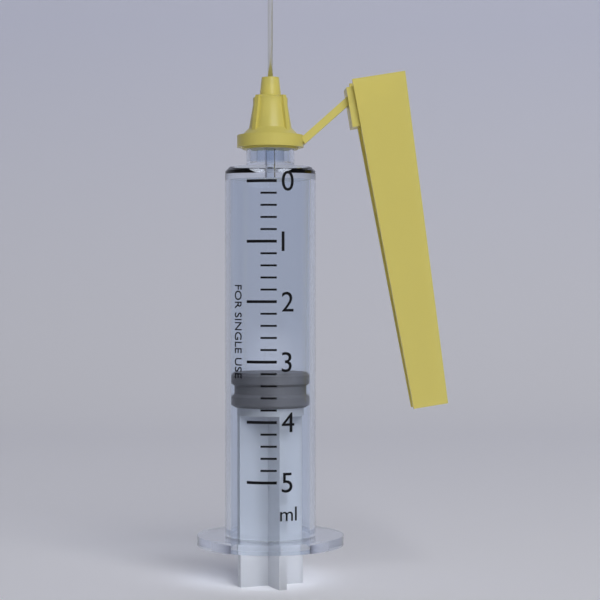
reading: 3.2 ml
